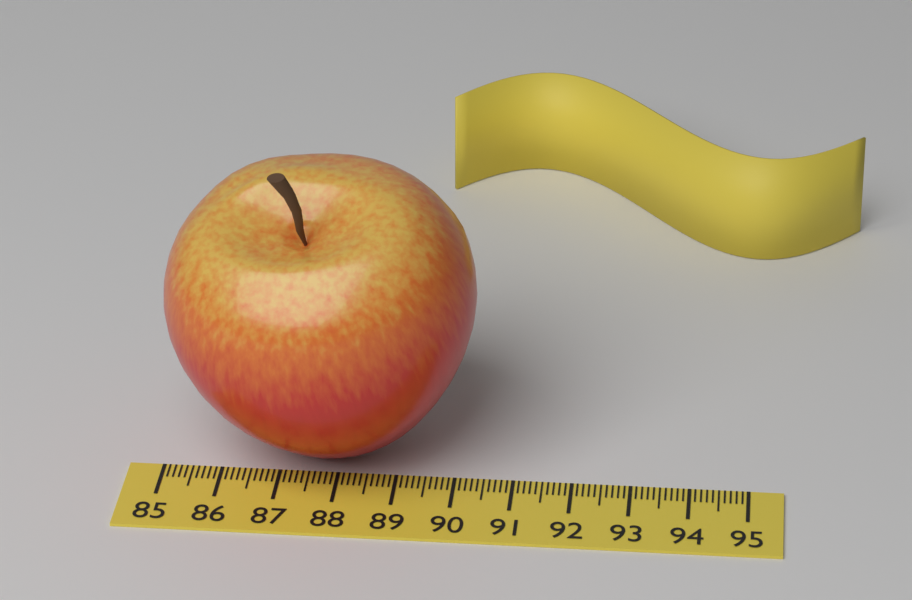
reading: 90.3 (no unit)
